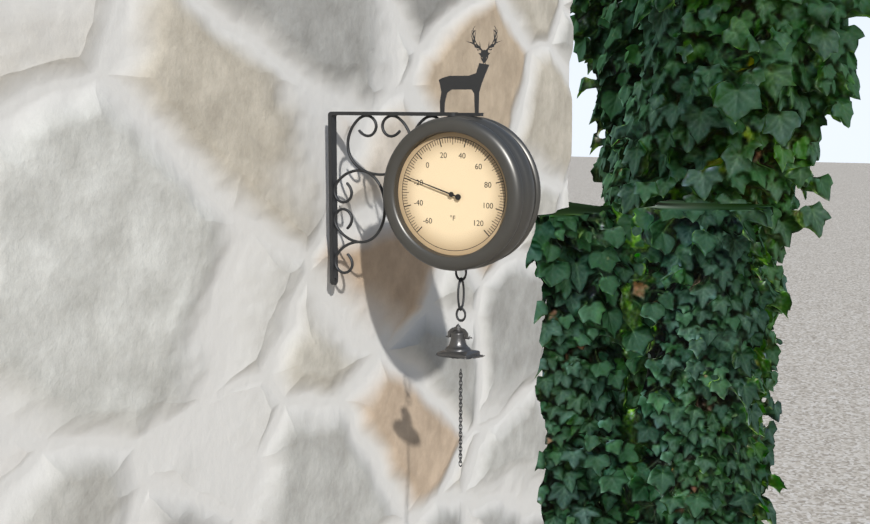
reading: -18 °F
